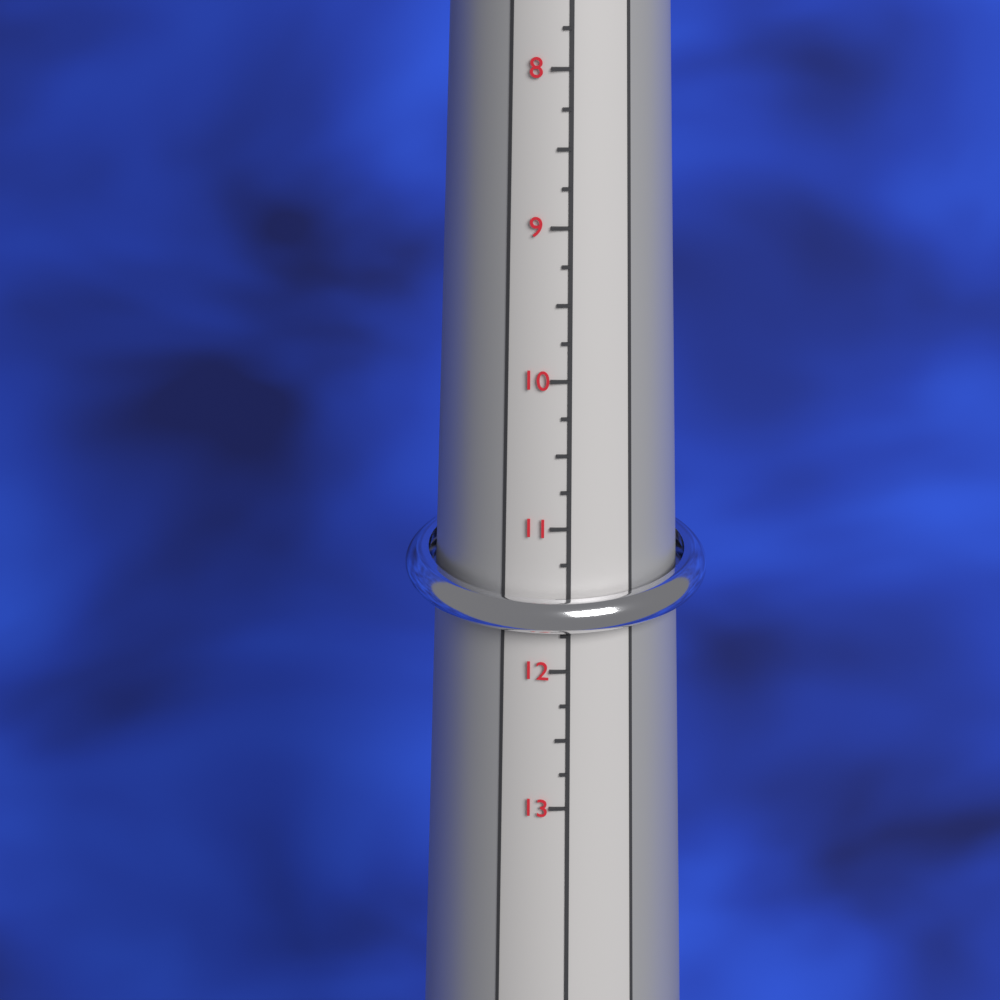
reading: 12.00 (no unit)
